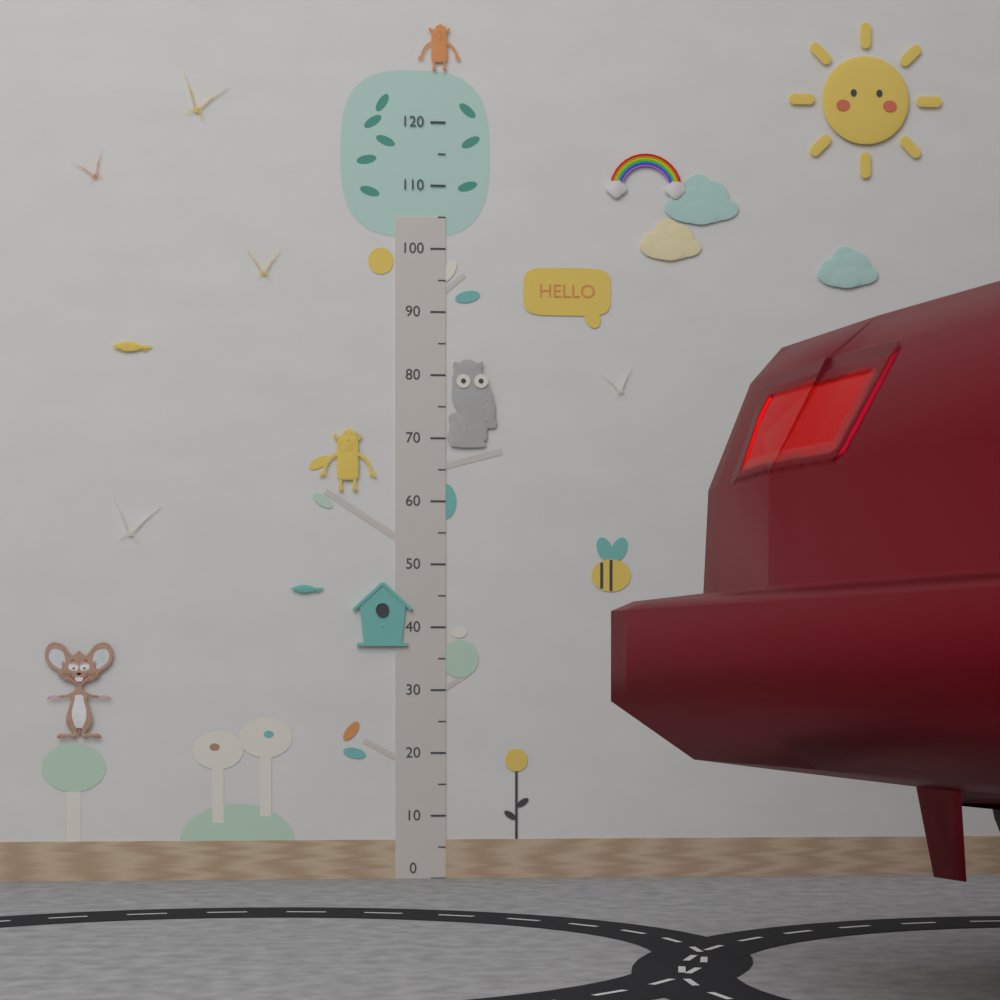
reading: 95 (no unit)
